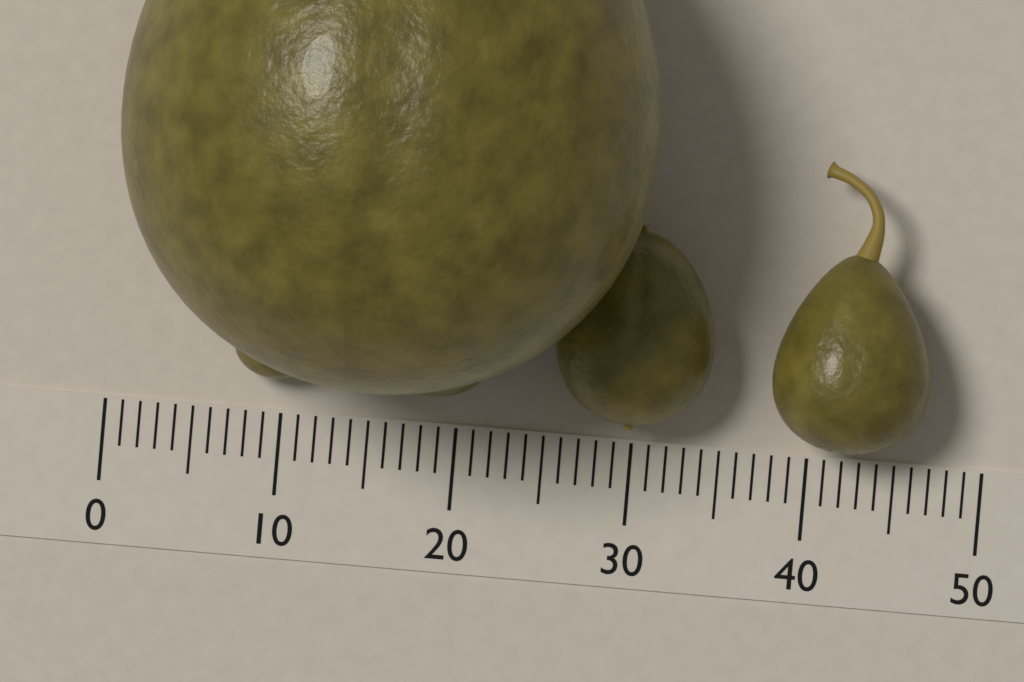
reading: 30 (no unit)
